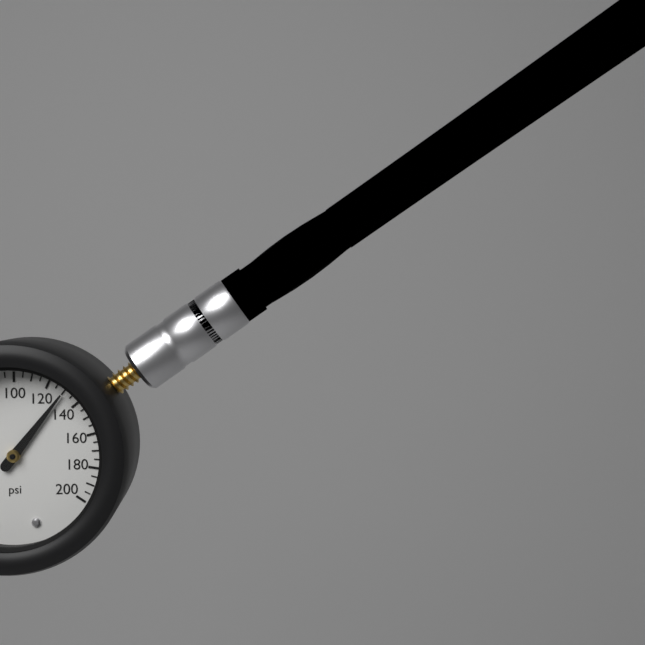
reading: 130 psi
